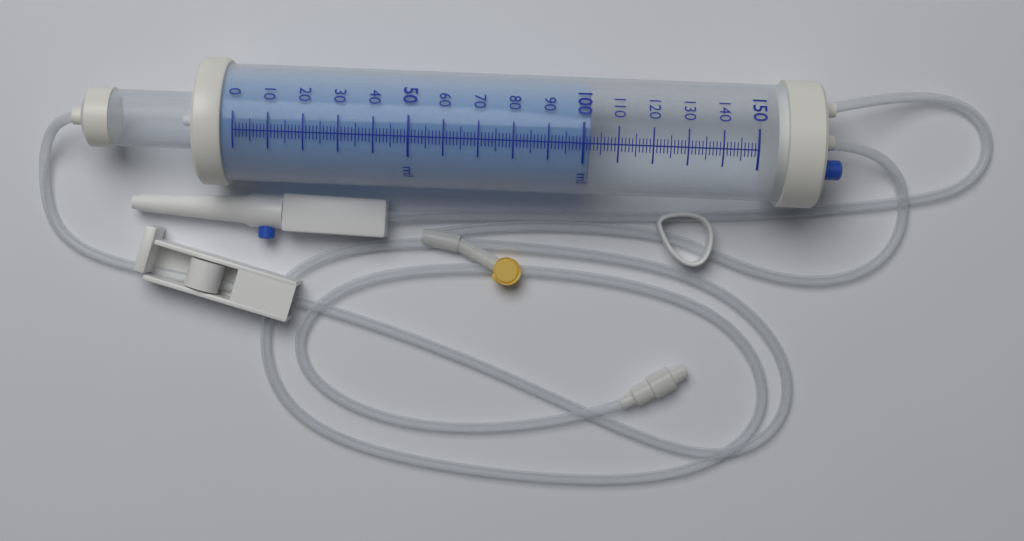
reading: 102 ml
